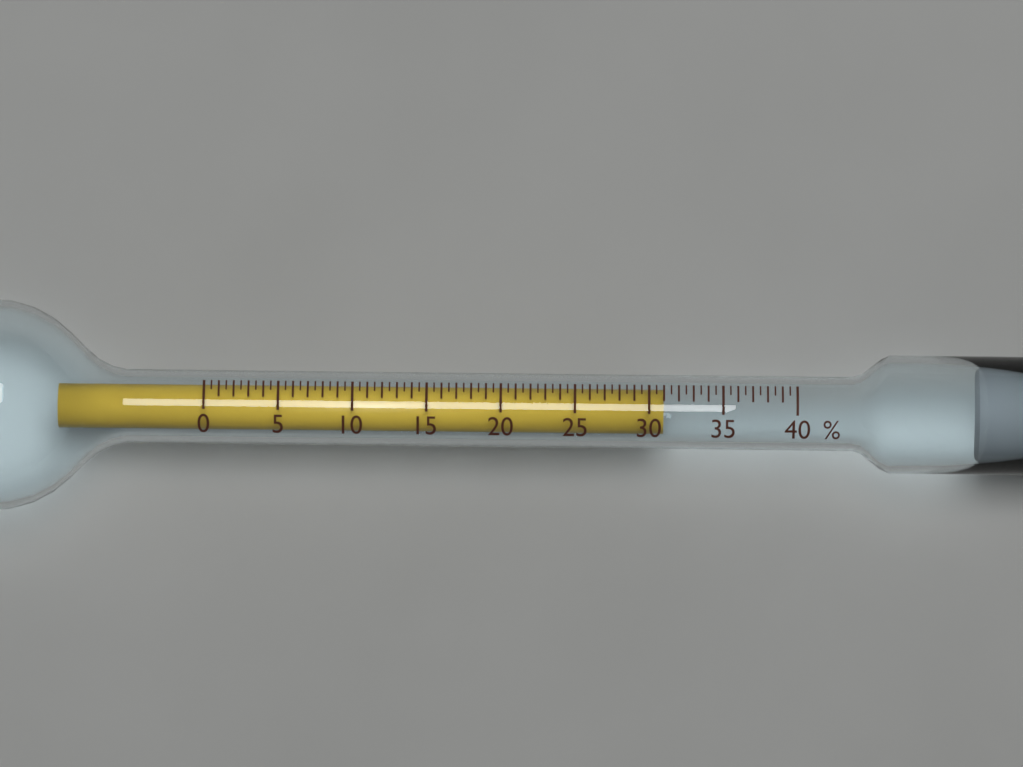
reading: 31.0 %
